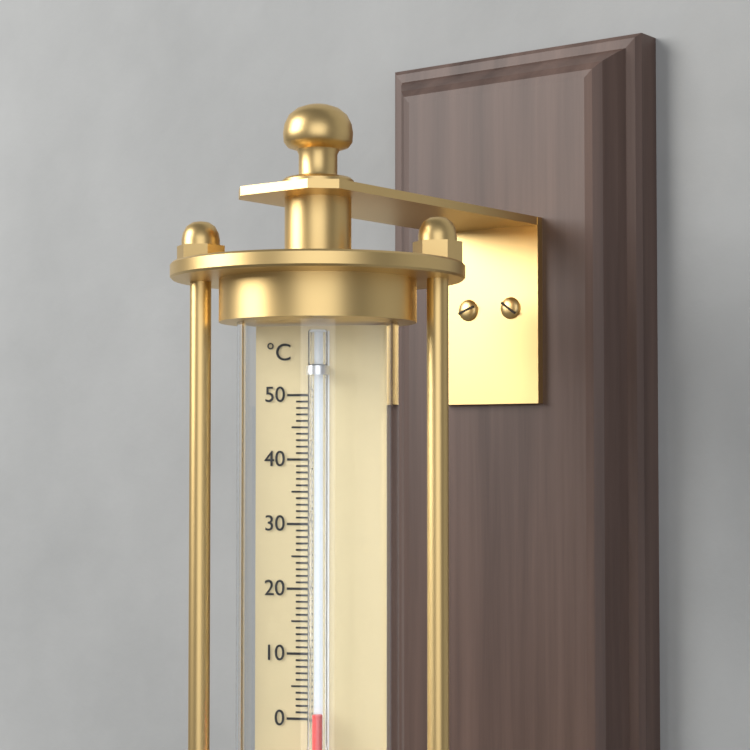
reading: 1 °C
